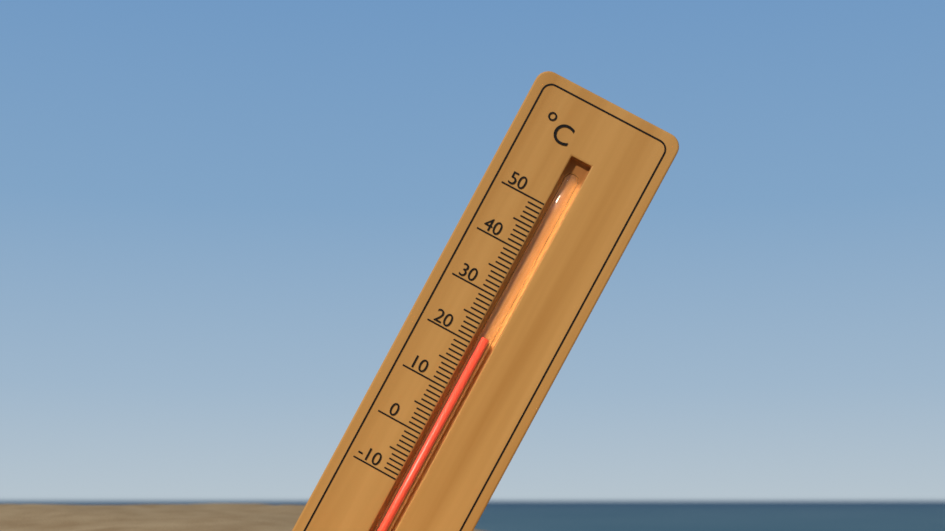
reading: 22 °C
